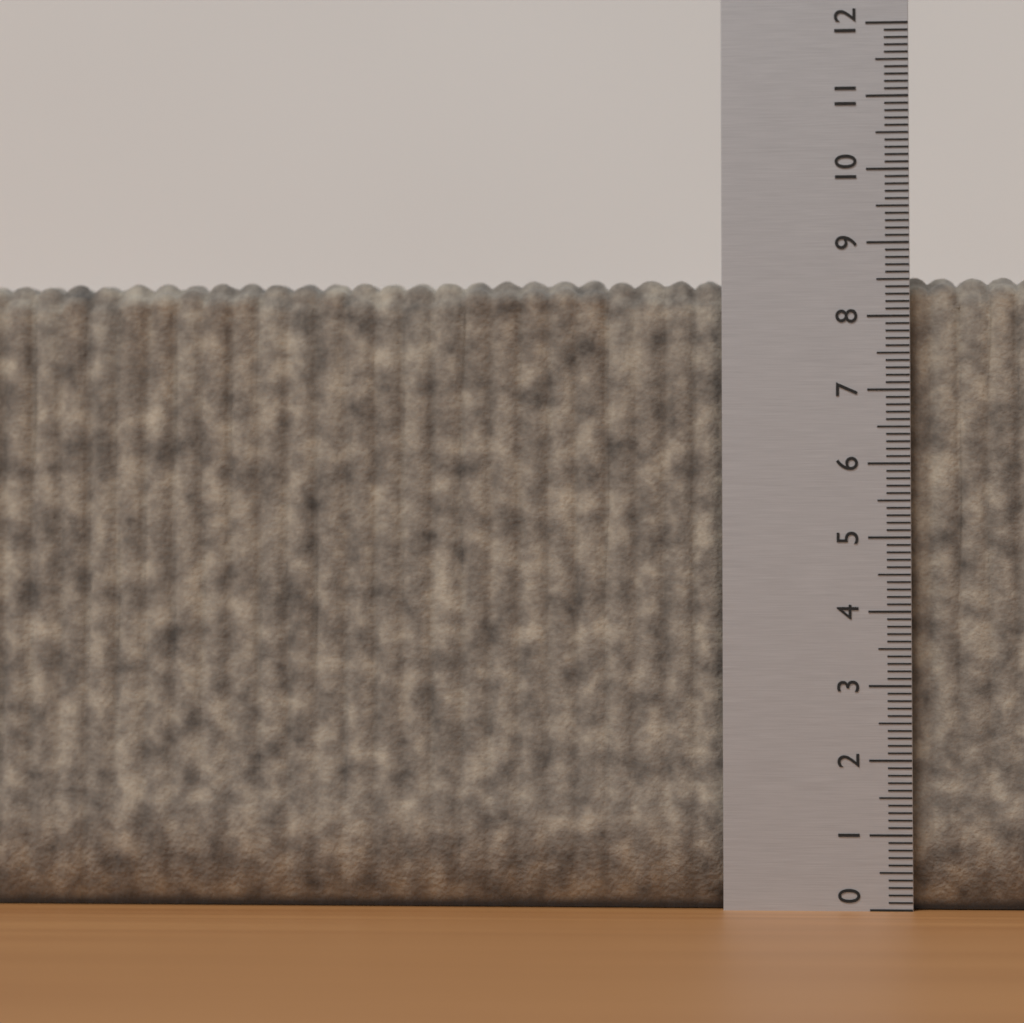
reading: 8.6 (no unit)
